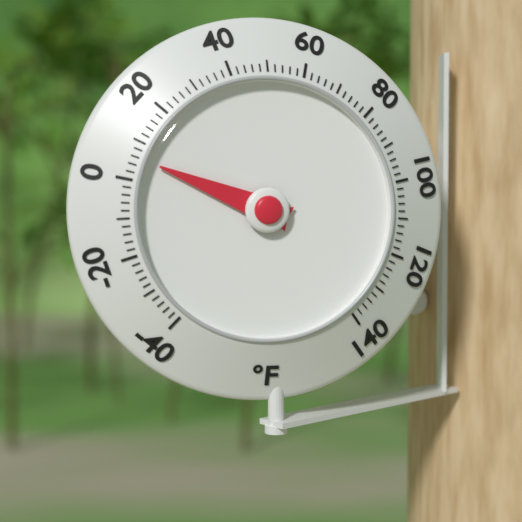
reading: 6 °F
